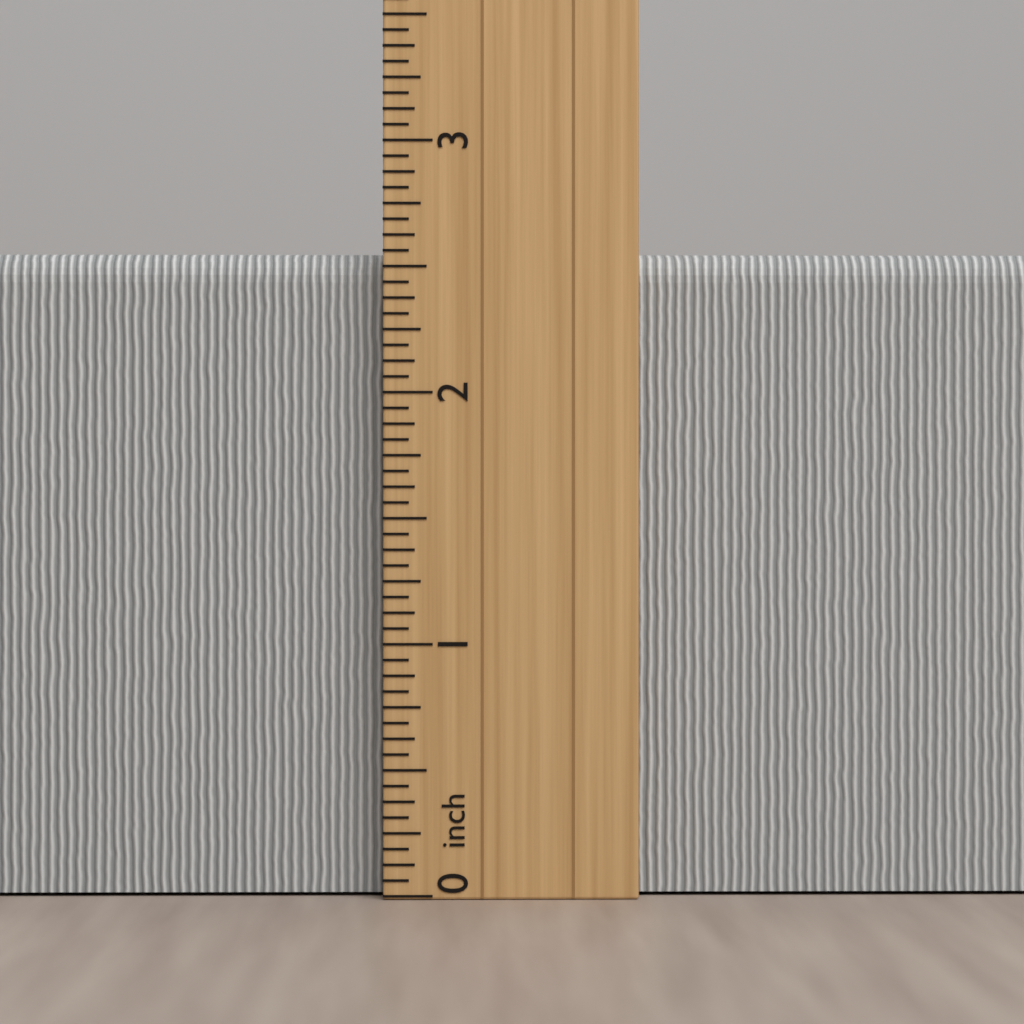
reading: 2.5625 inch
